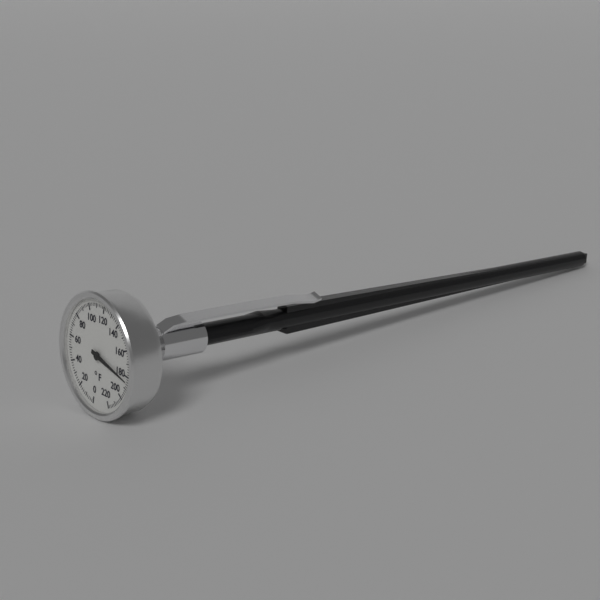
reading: 184 °F
